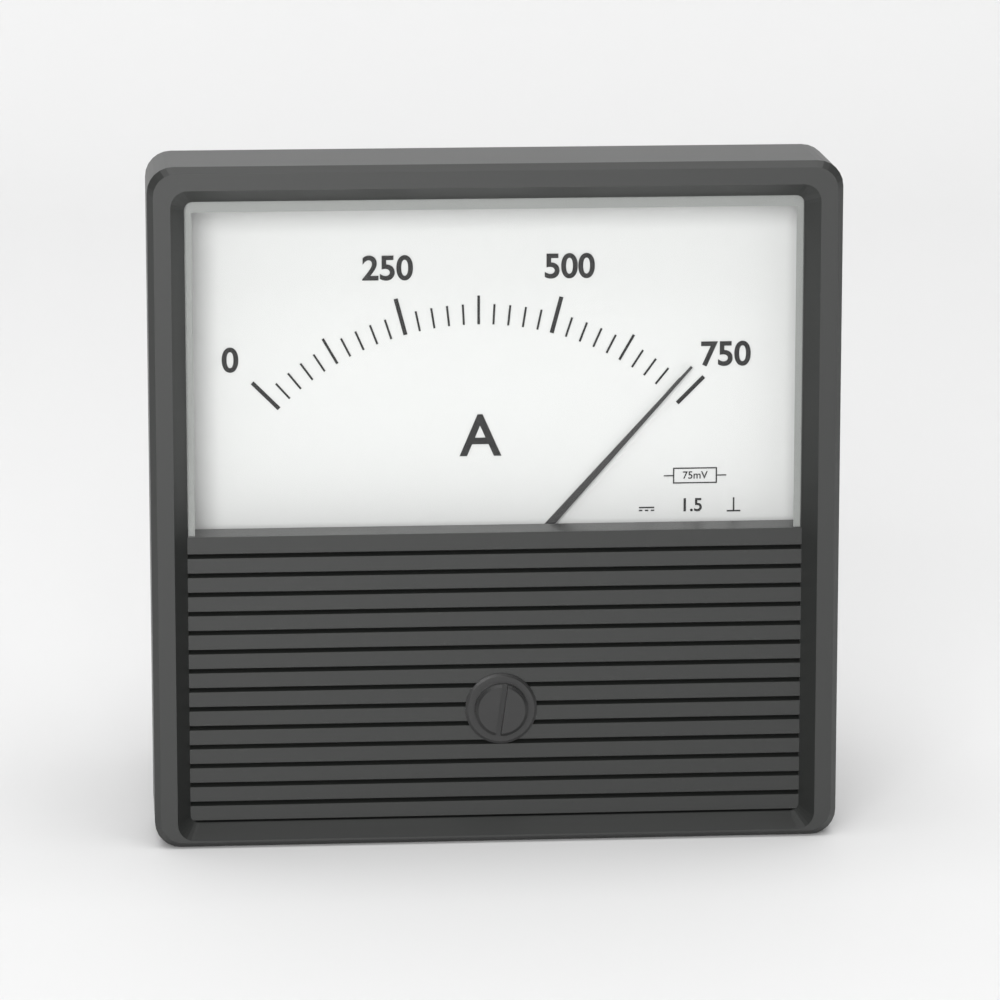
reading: 725 A
